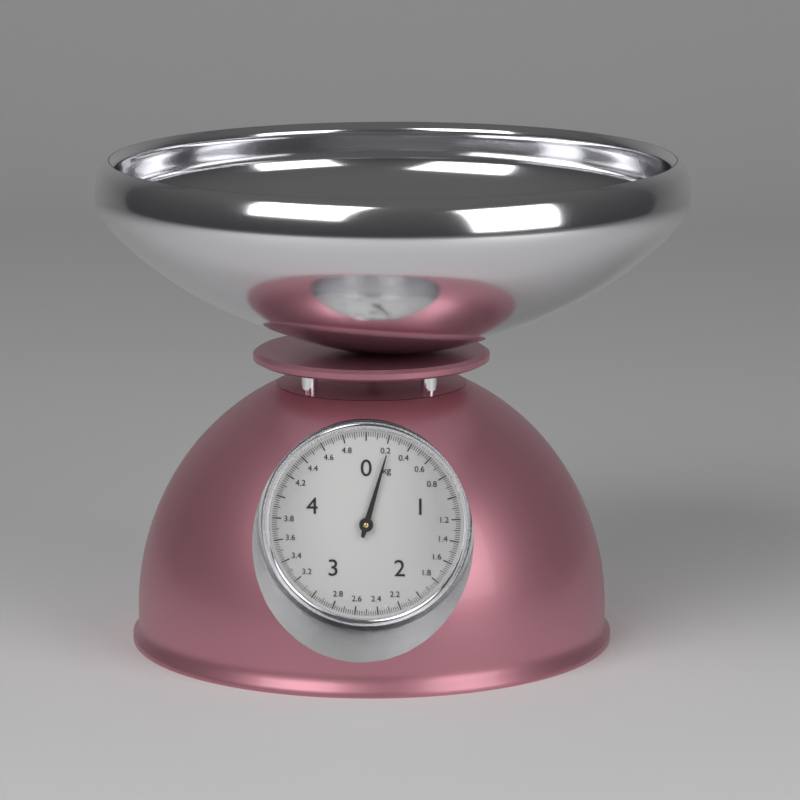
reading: 0.22 kg
